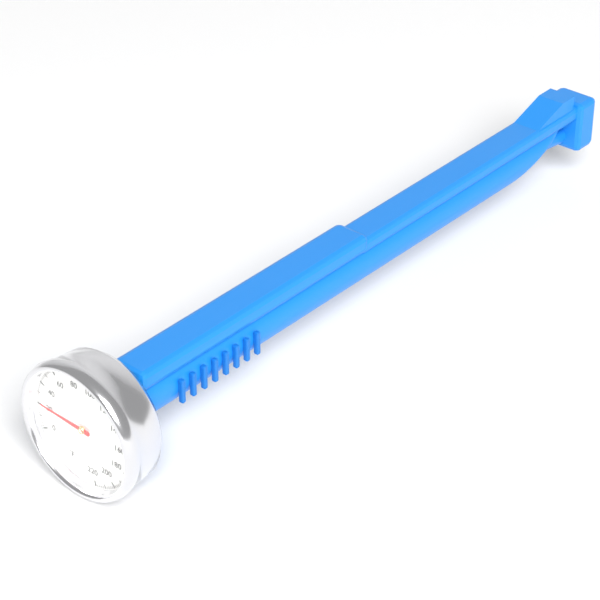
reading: 22 °F
